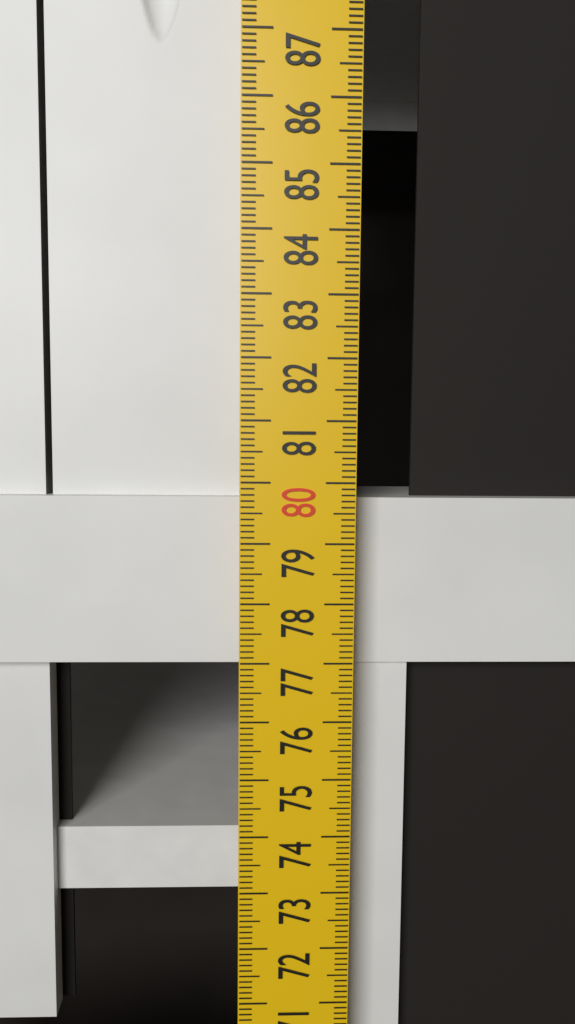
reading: 79.7 cm
